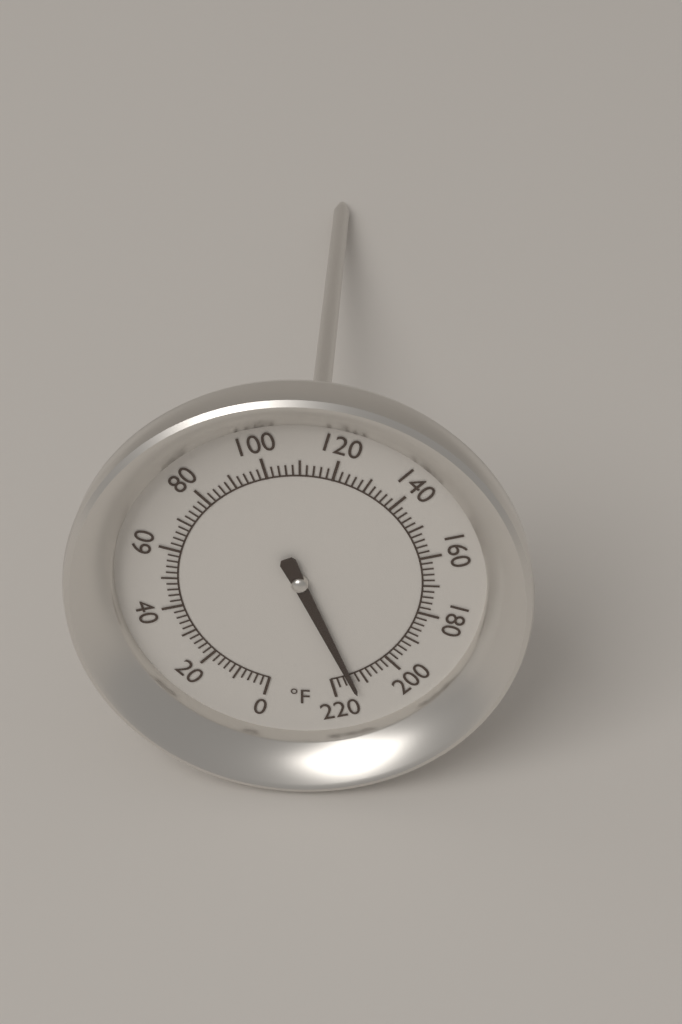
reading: 214 °F
